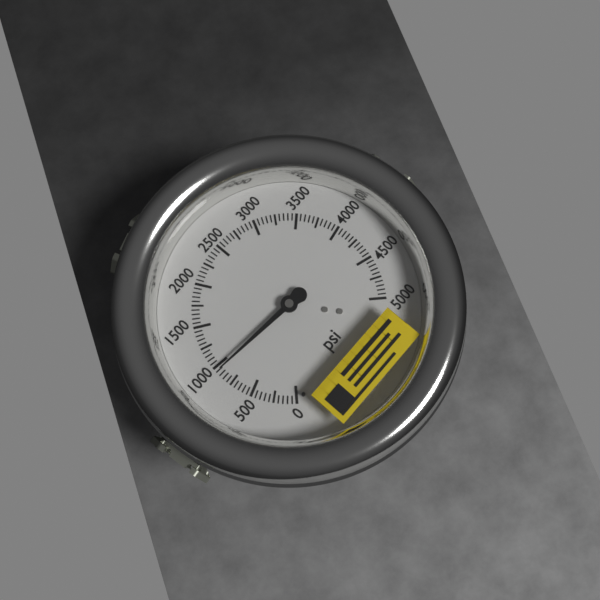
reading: 950 psi
